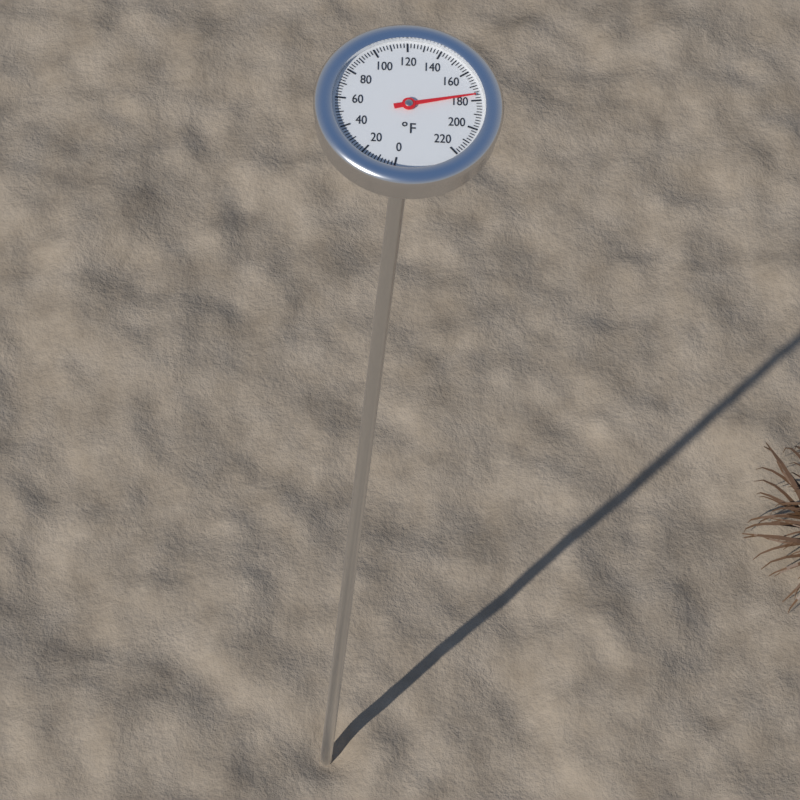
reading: 176 °F
